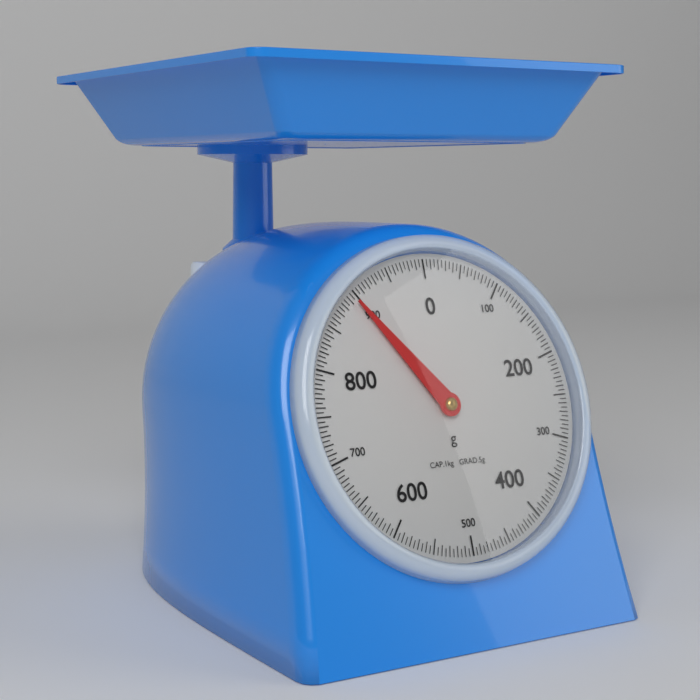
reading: 895 g
